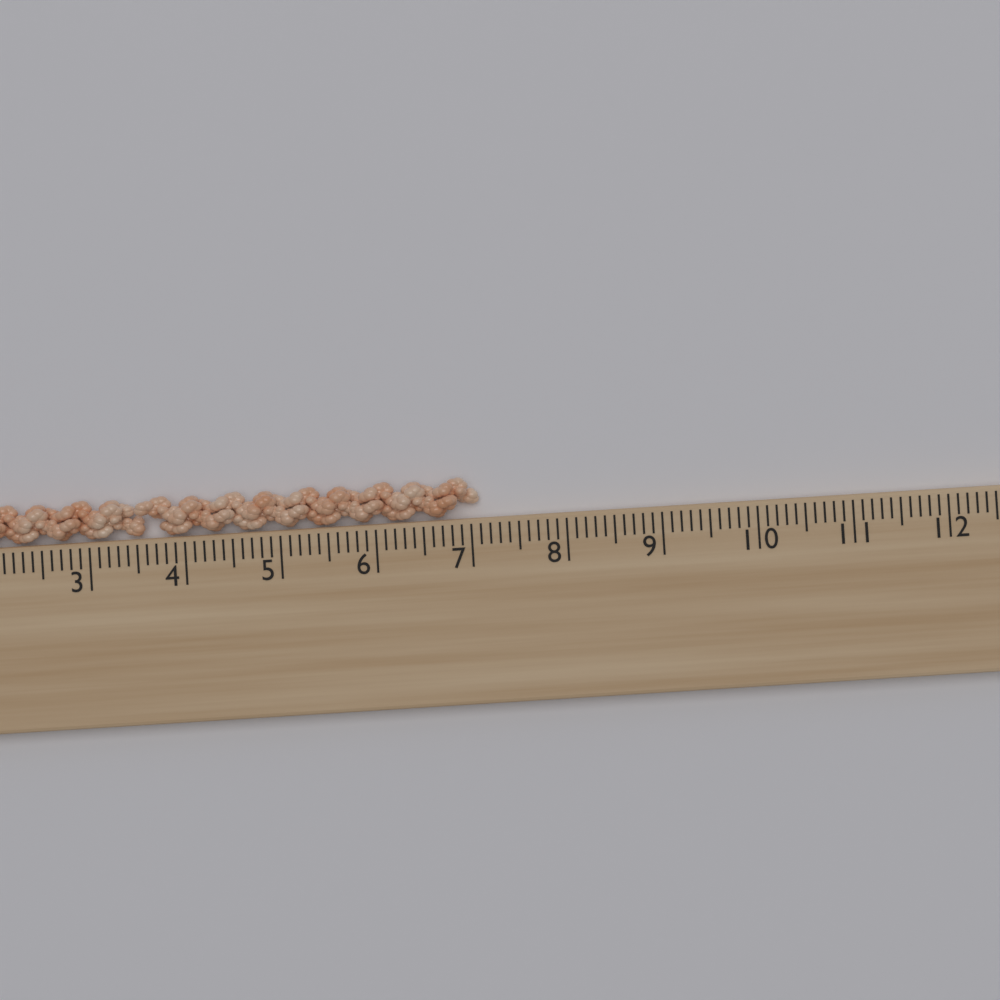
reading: 7.1 cm
